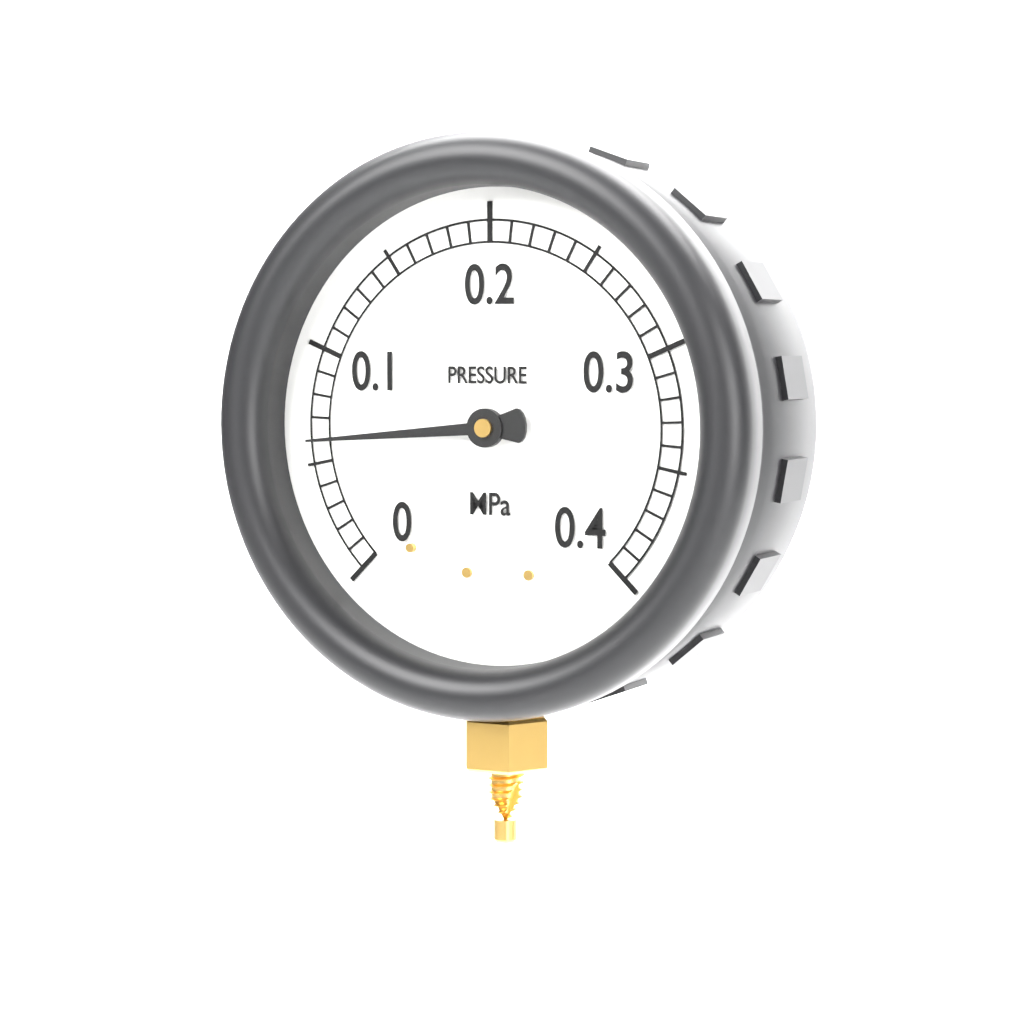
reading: 0.06 MPa
